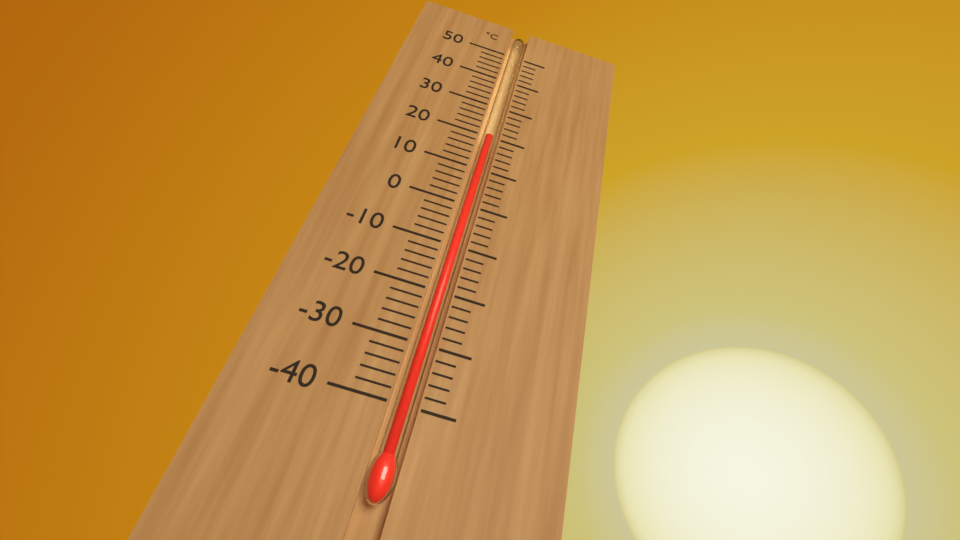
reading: 20 °C
